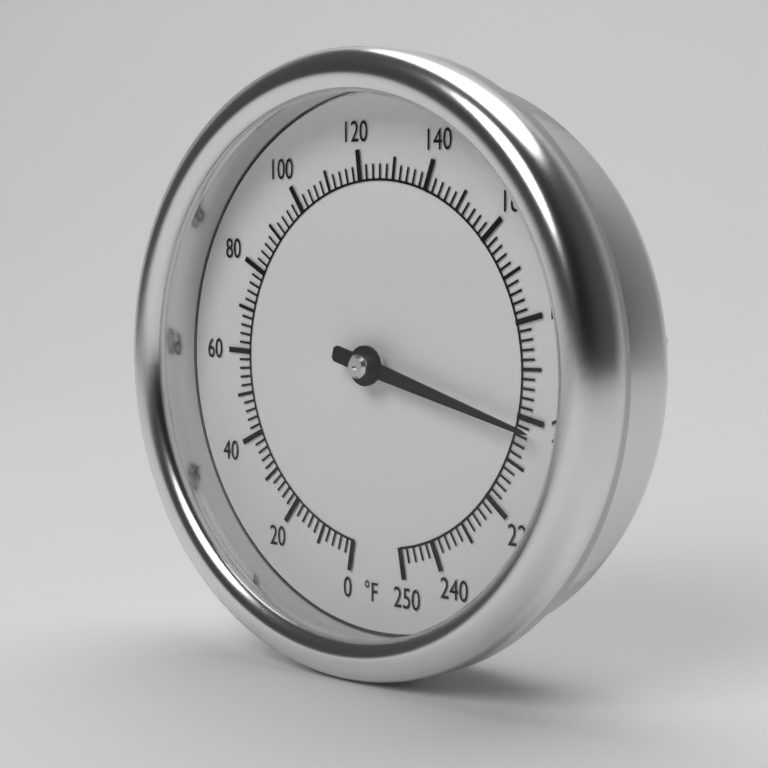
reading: 202 °F
